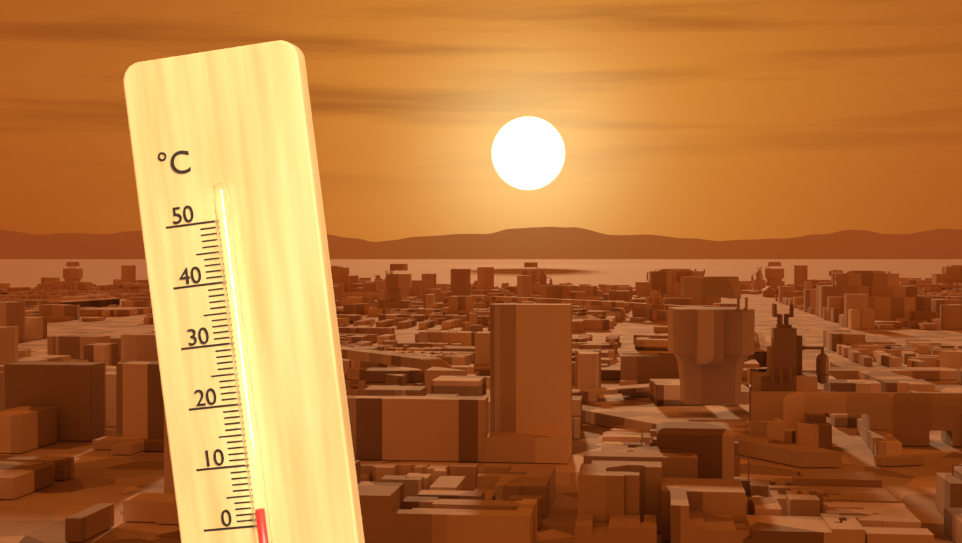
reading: 3 °C
